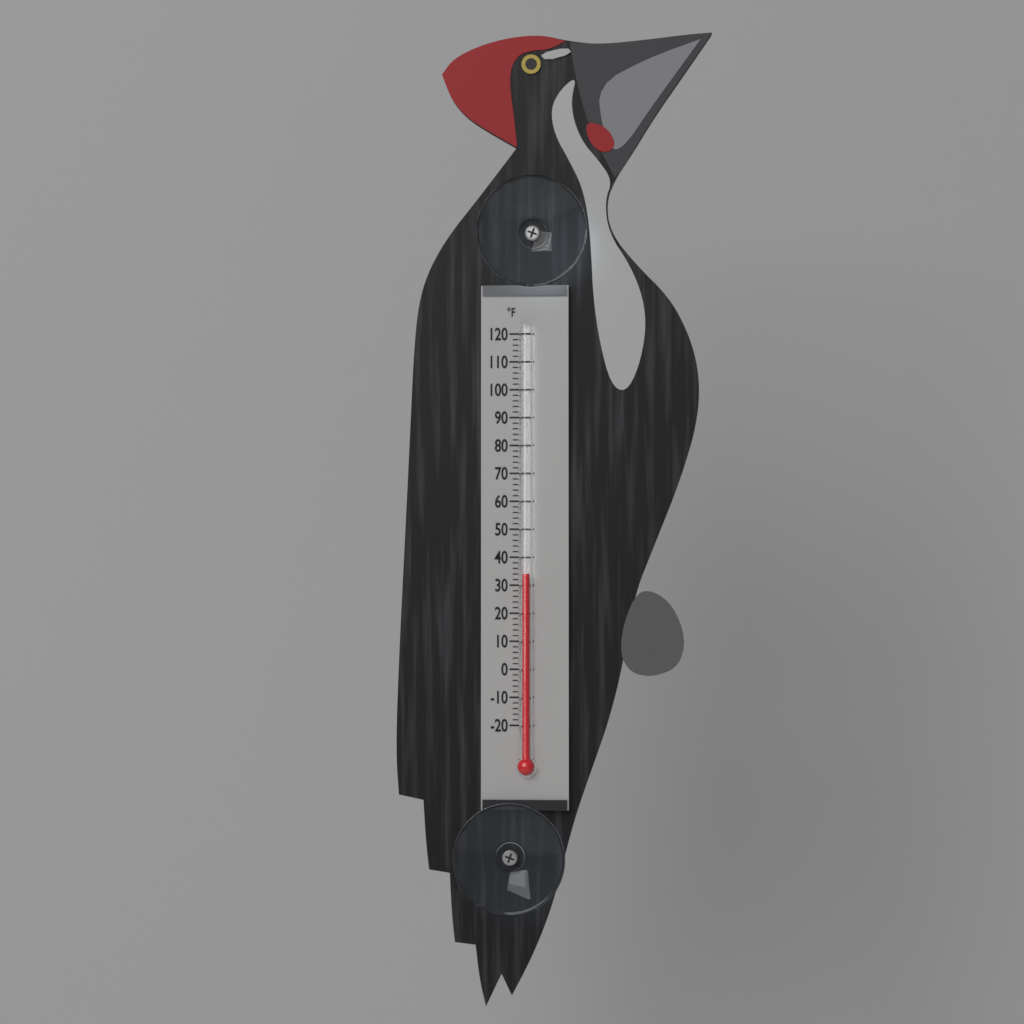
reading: 34 °F
